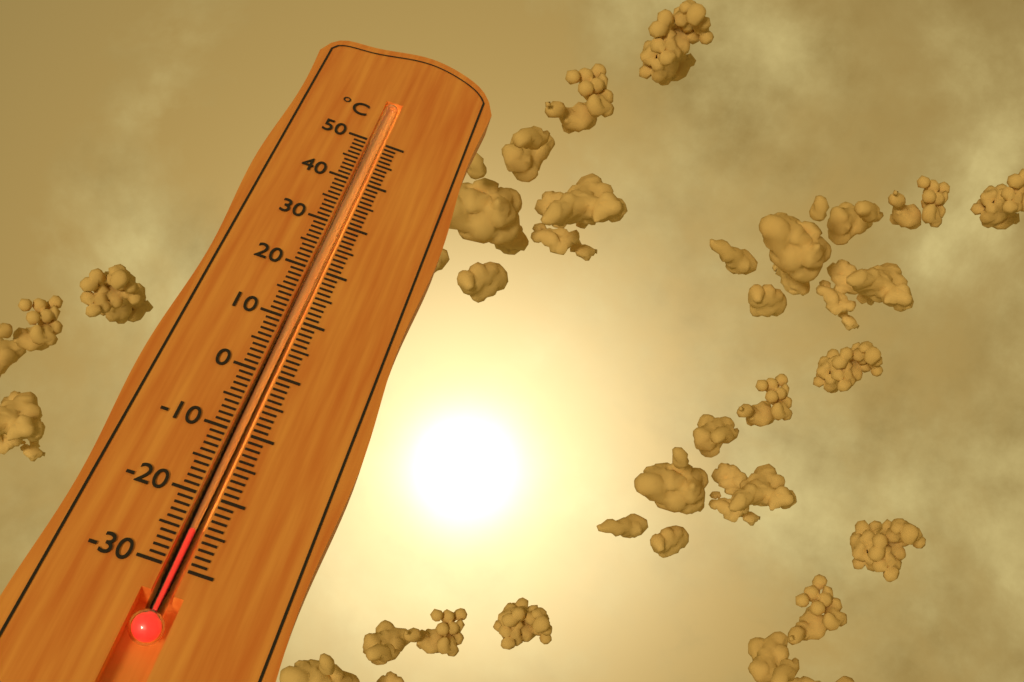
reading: -25 °C
